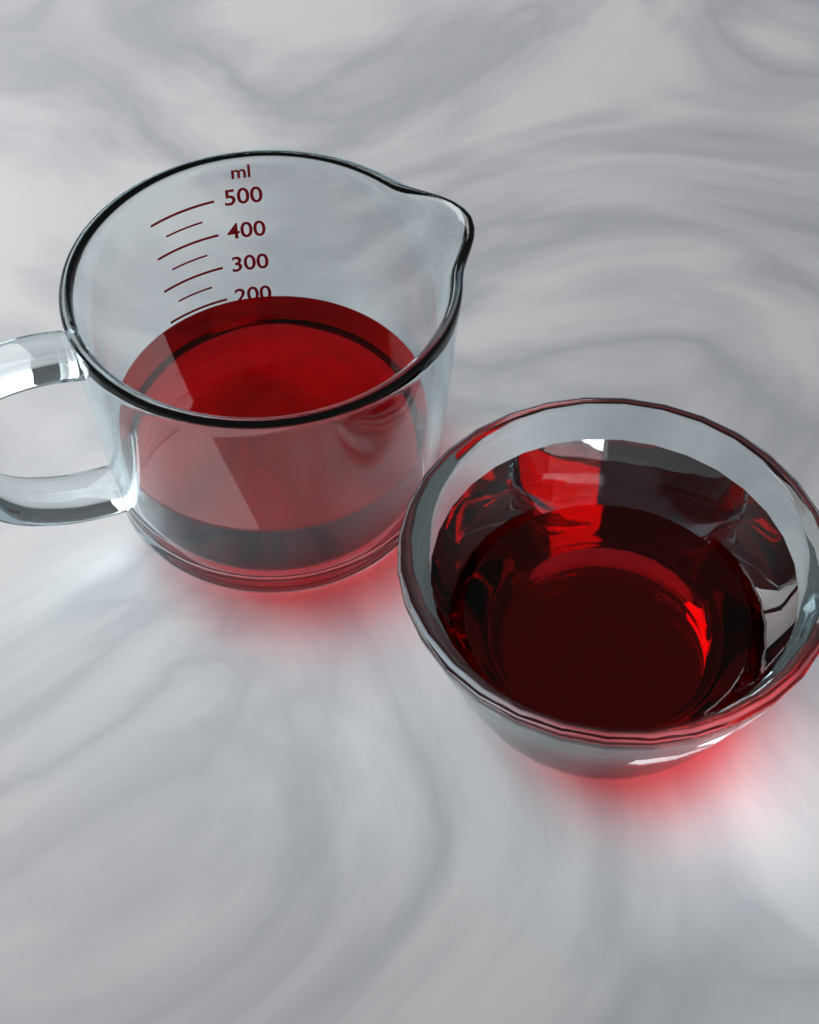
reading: 200 ml
